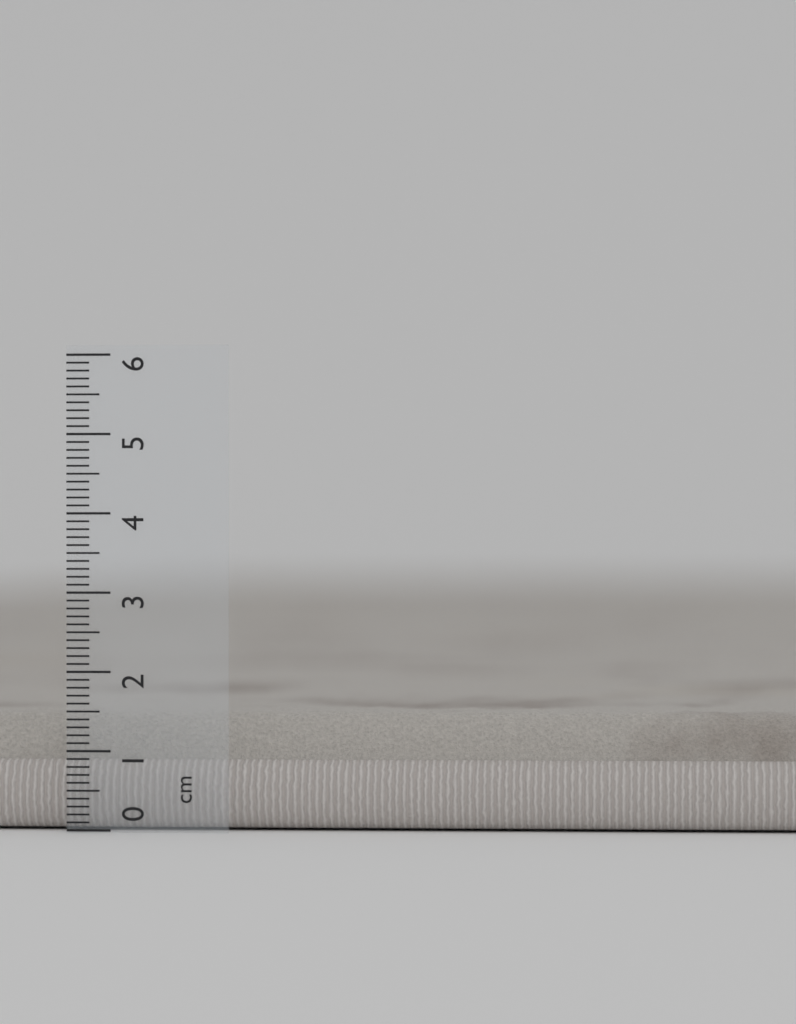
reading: 1.5 cm
